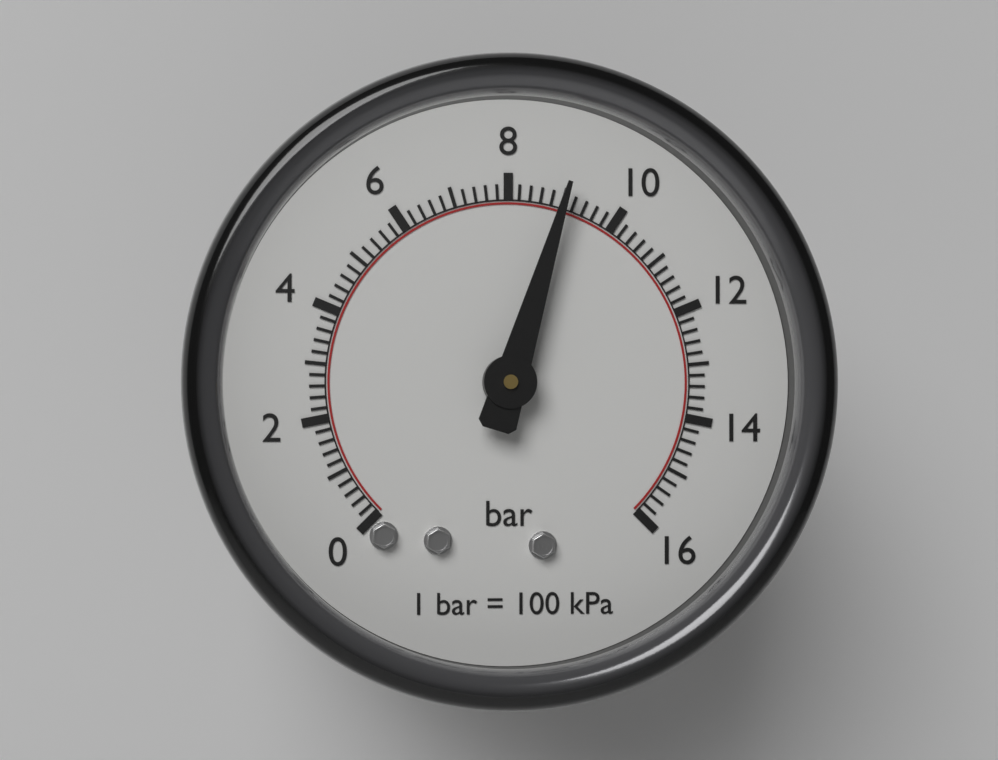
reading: 9.0 bar
